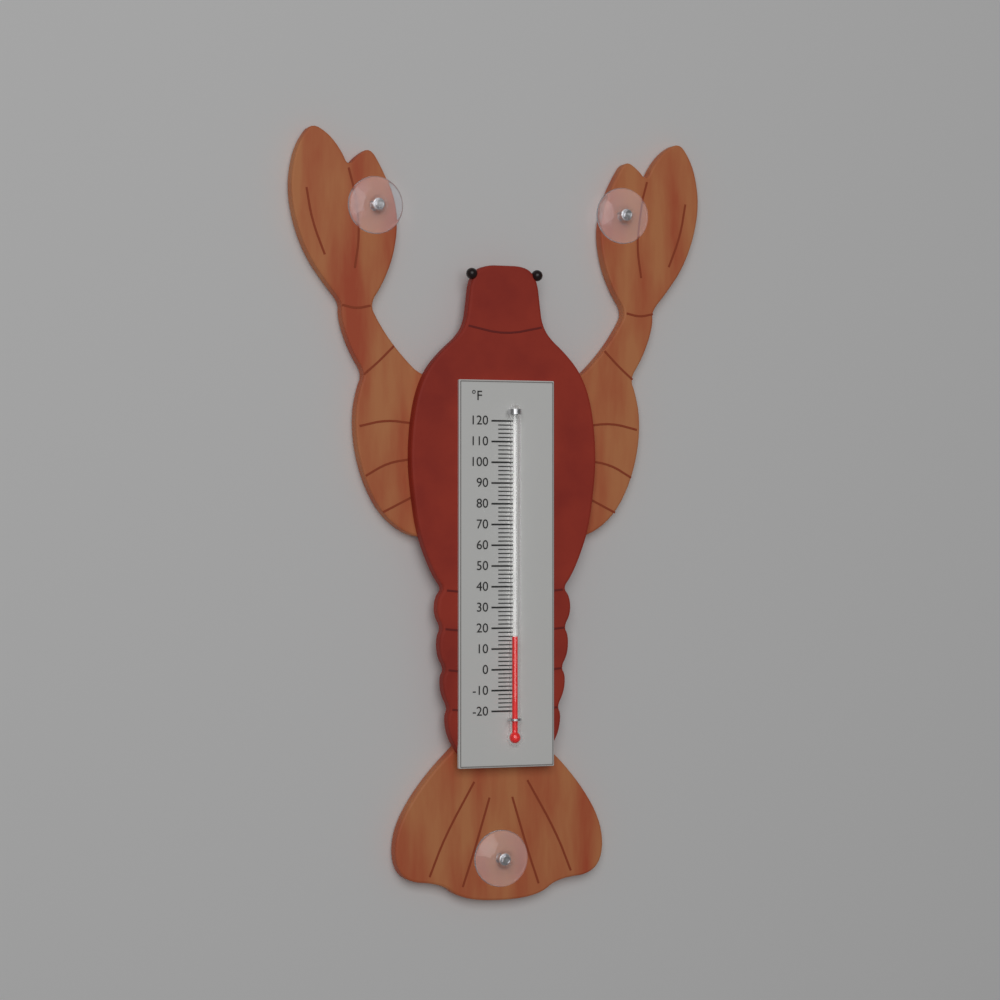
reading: 16 °F
